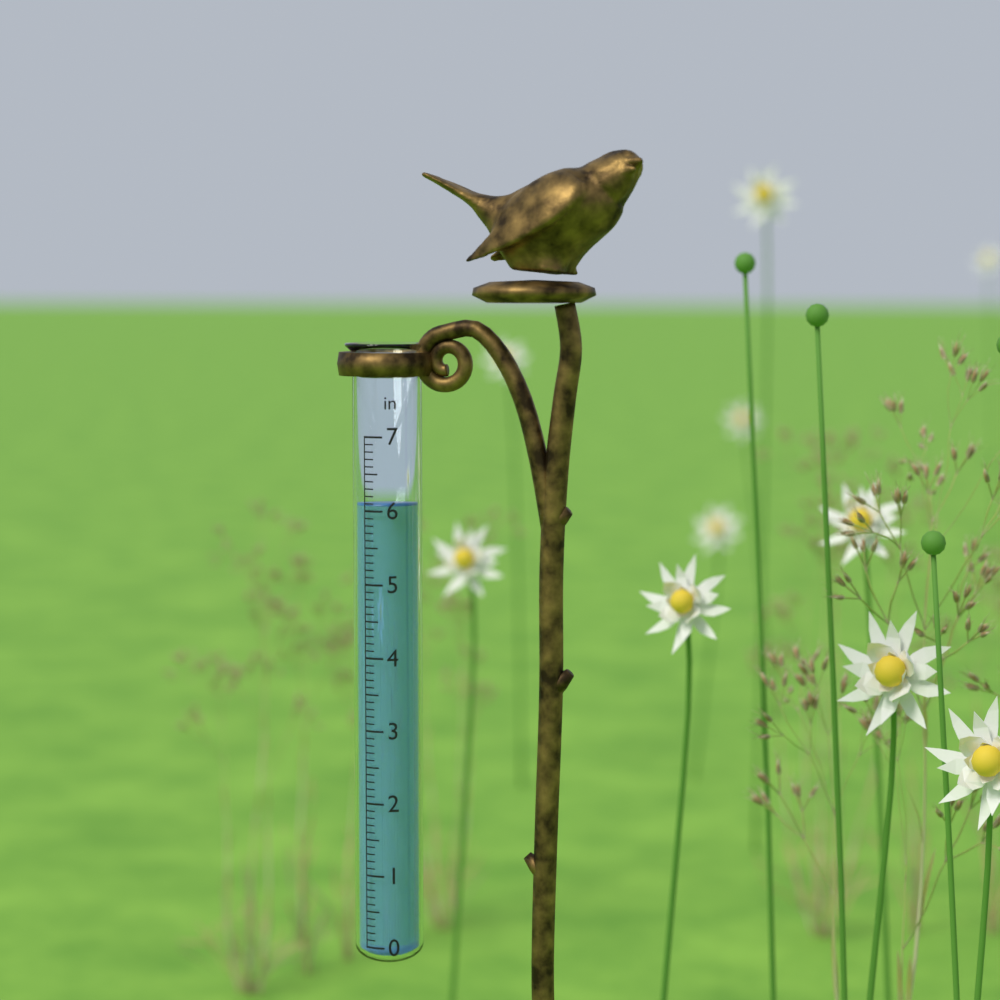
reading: 6.1 in
